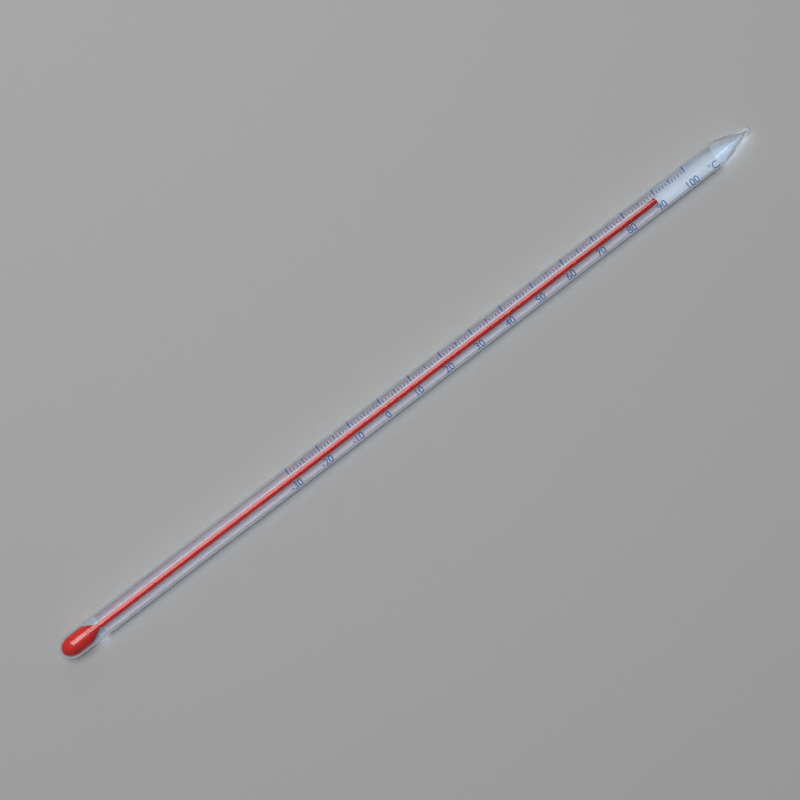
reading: 90 °C
